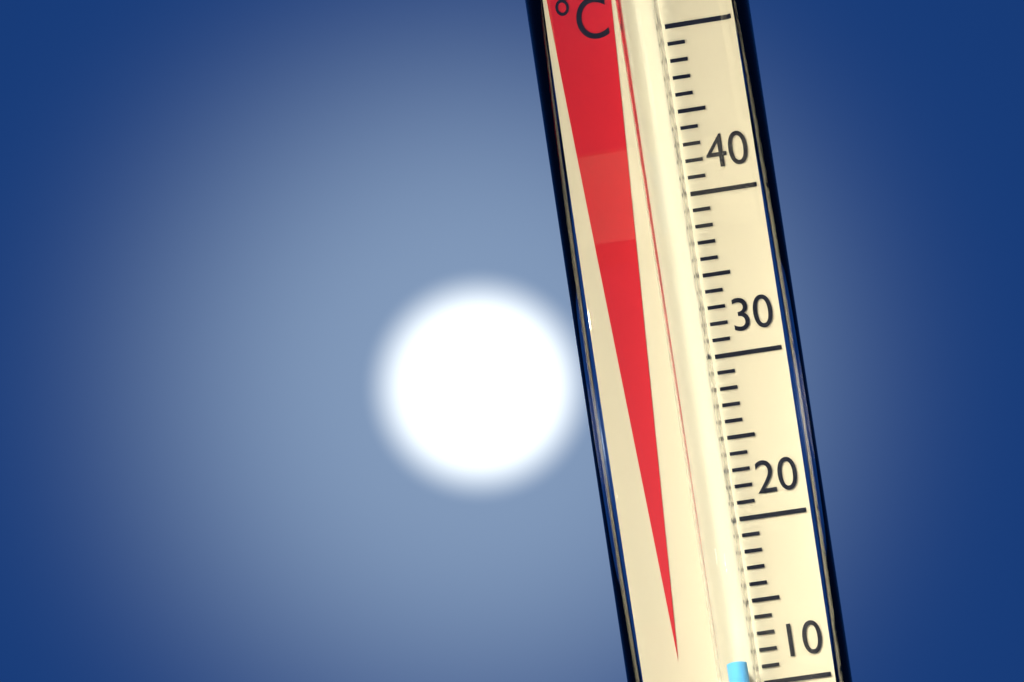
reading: 11 °C
